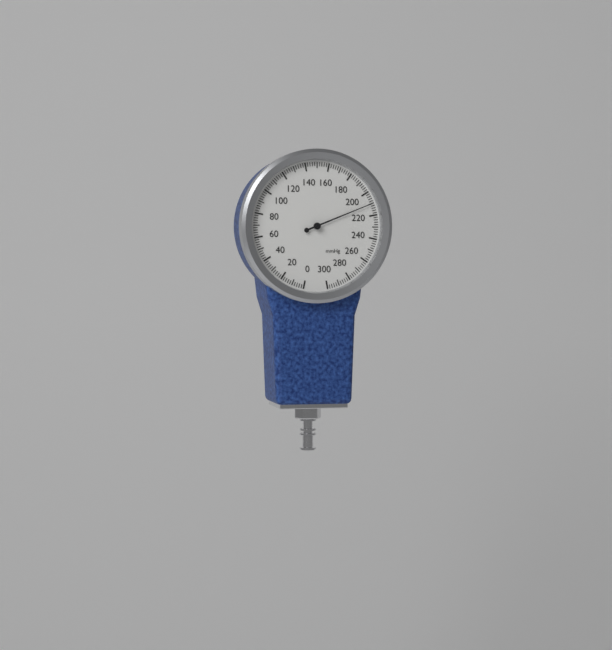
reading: 210 mmHg
